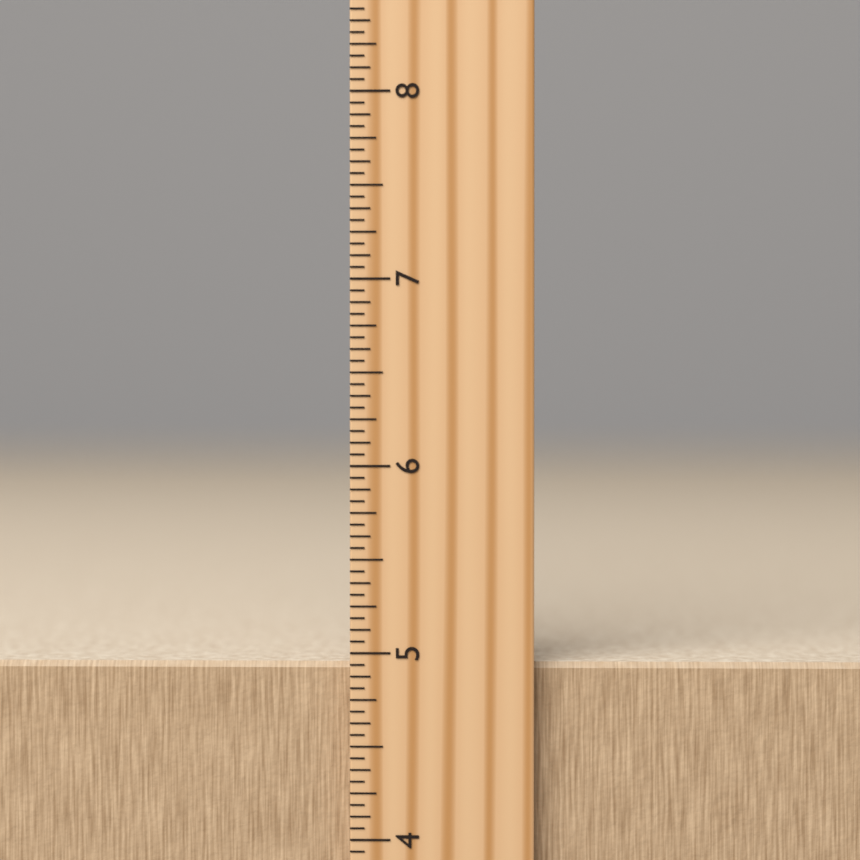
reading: 4.9375 inch
